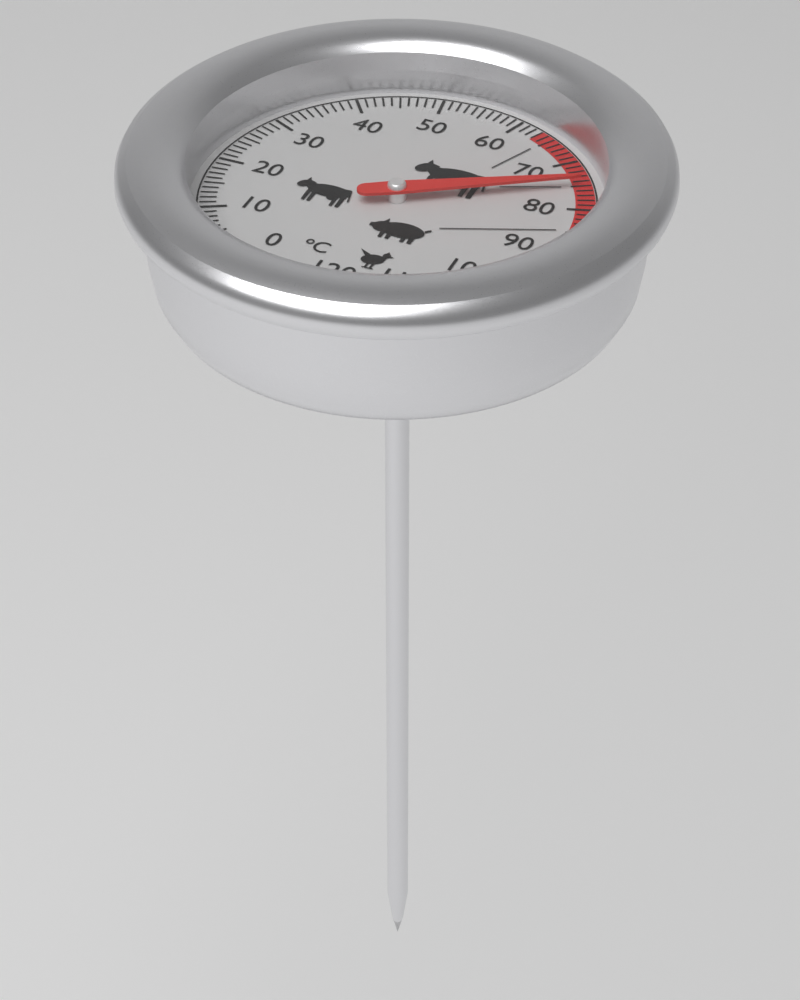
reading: 75 °C
